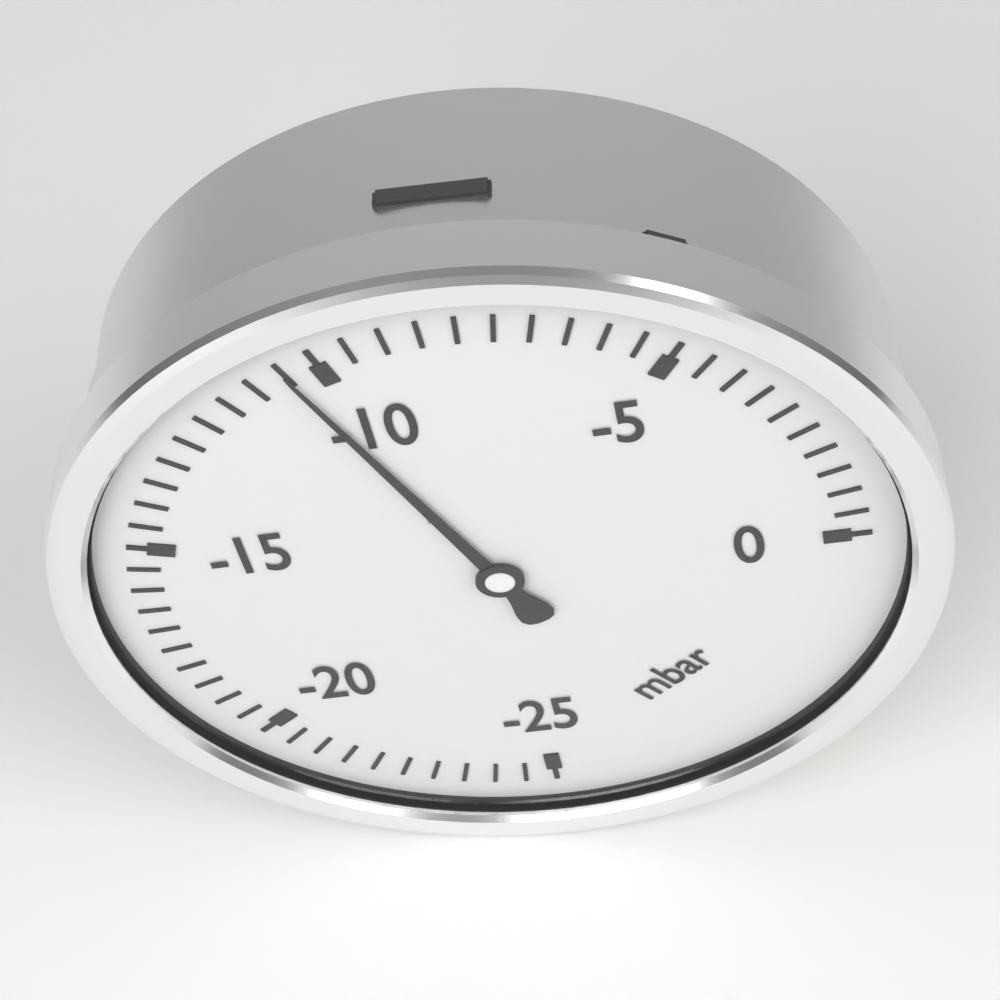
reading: -10.5 mbar
